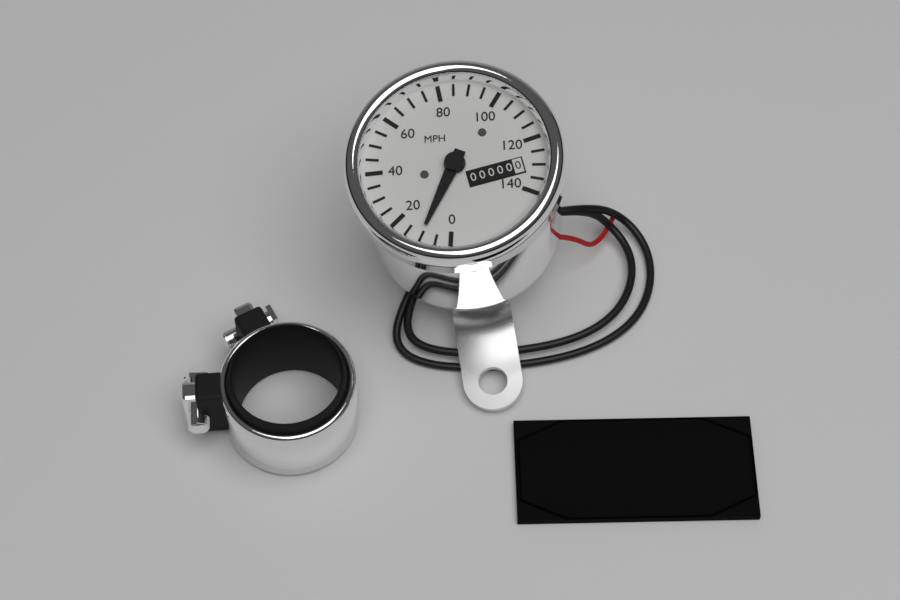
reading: 10 MPH
